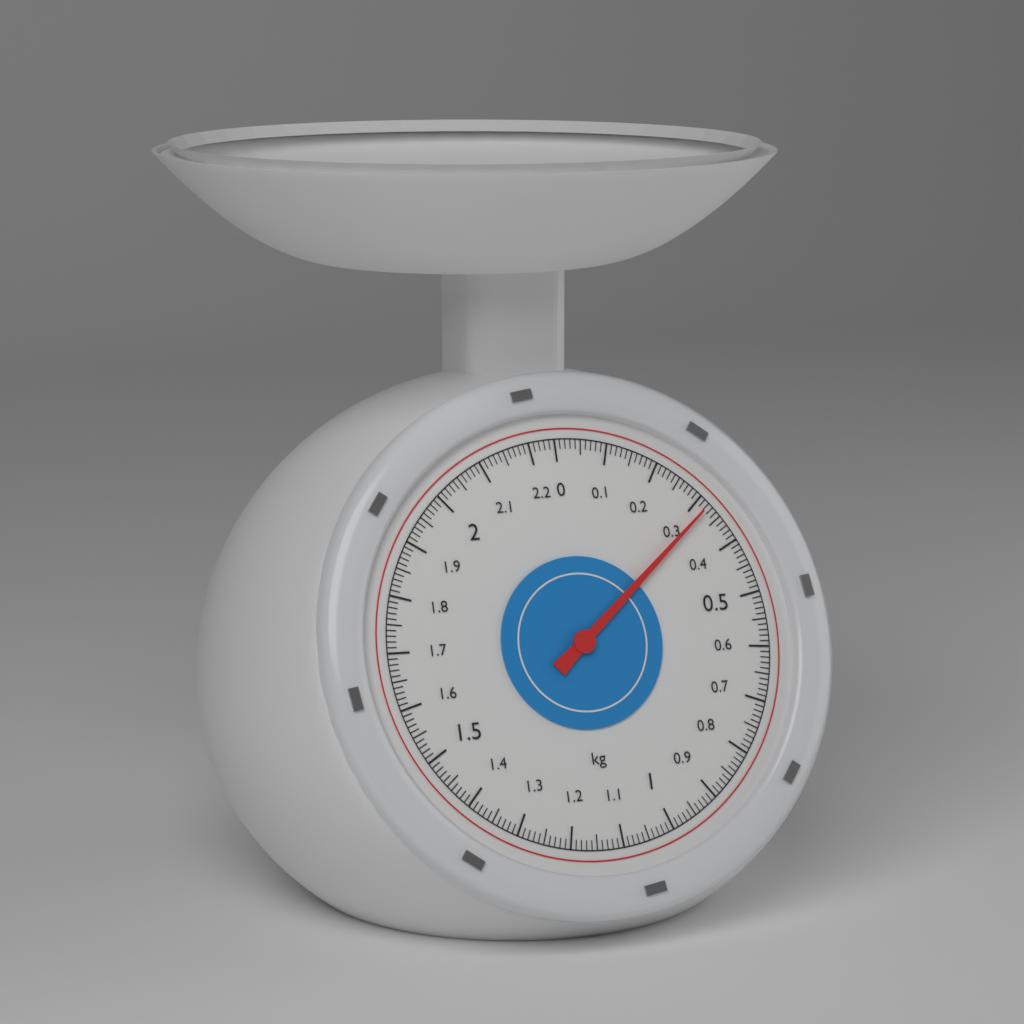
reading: 0.32 kg
